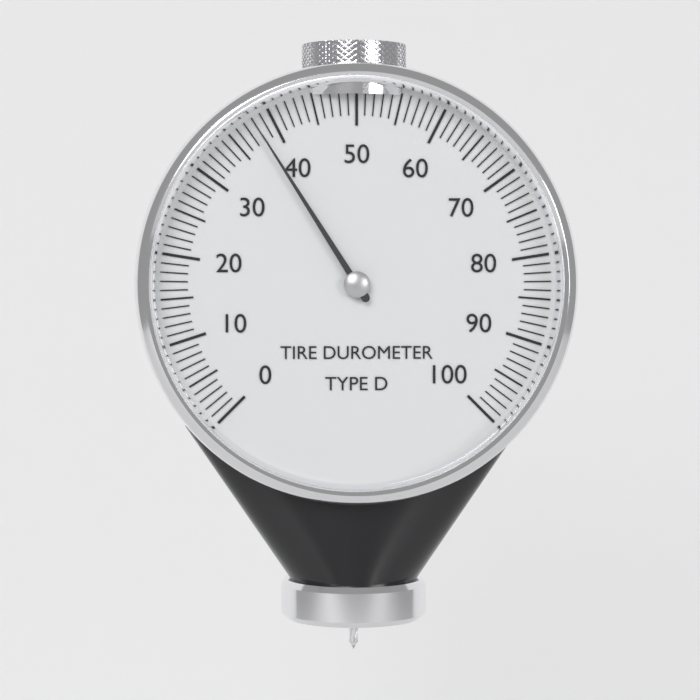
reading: 38 (no unit)
